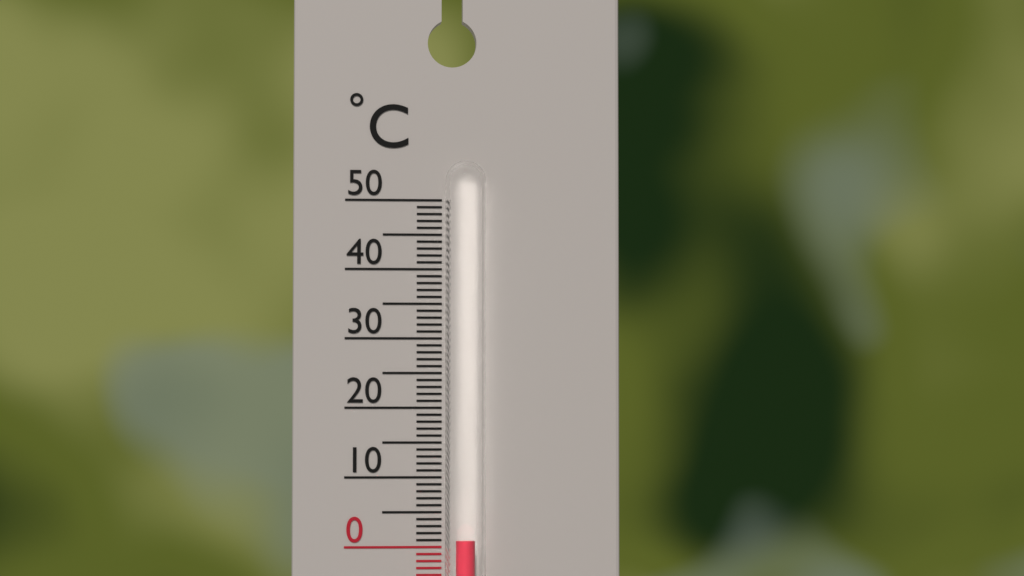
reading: 1 °C
